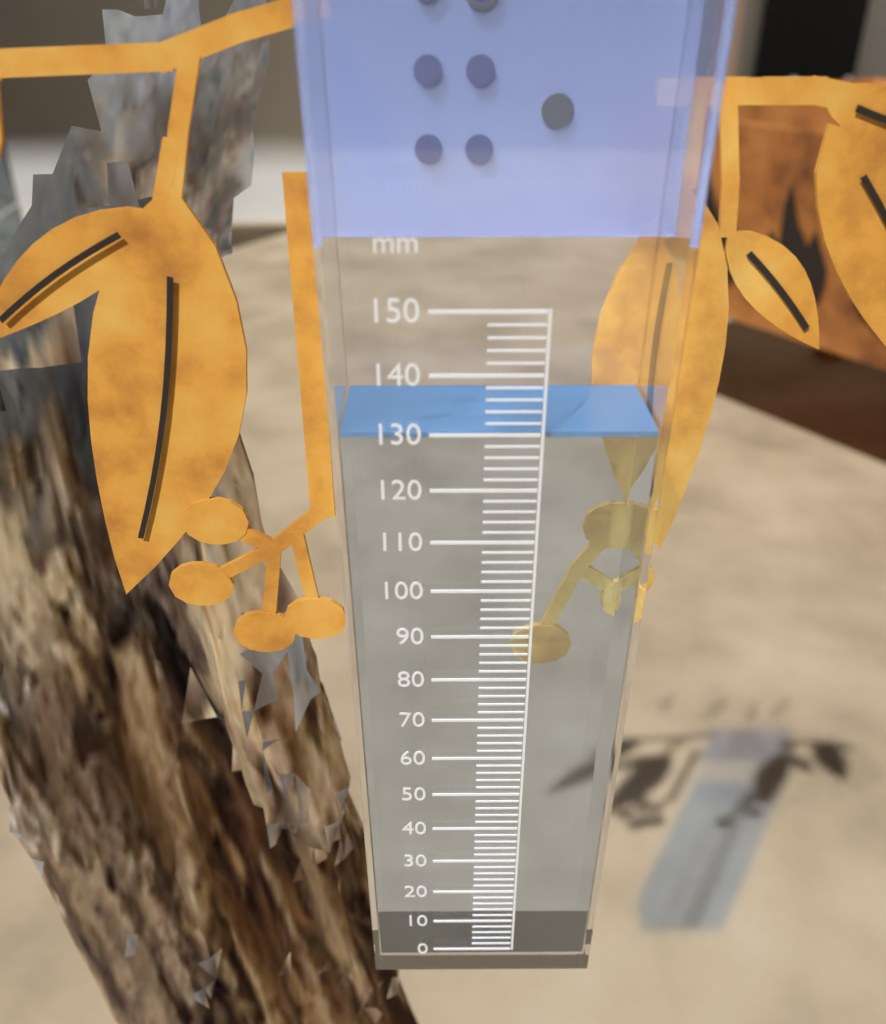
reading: 130 mm
